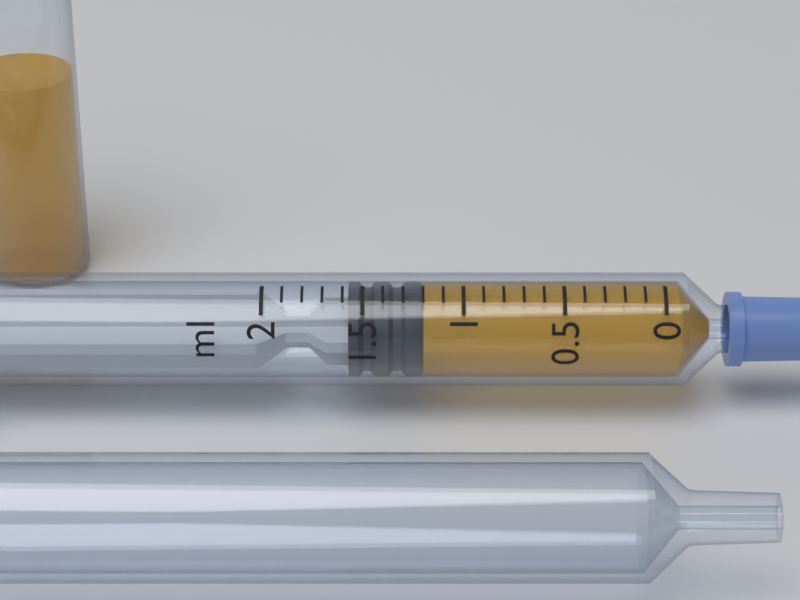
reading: 1.2 ml
